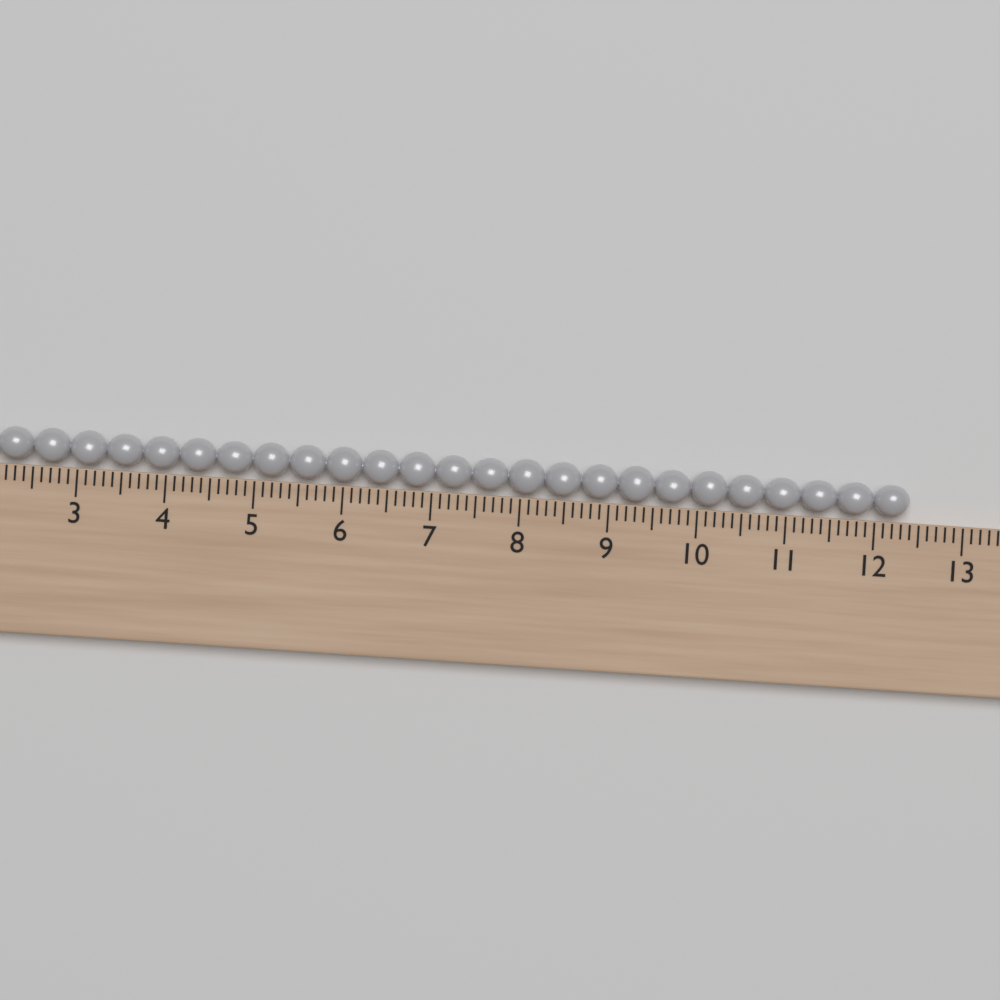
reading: 12.4 (no unit)
